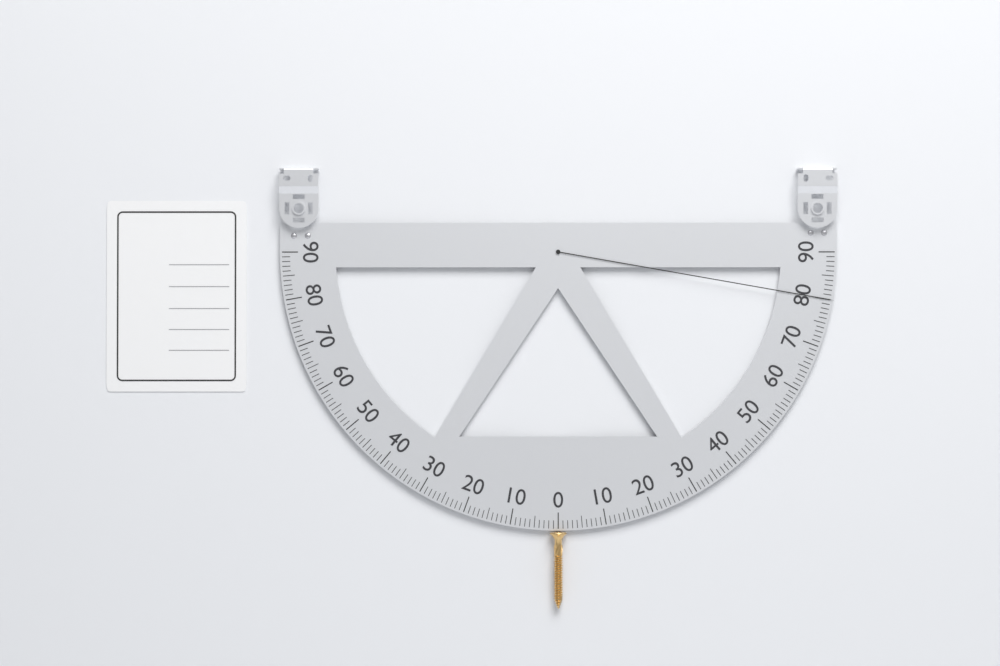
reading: 80 (no unit)
